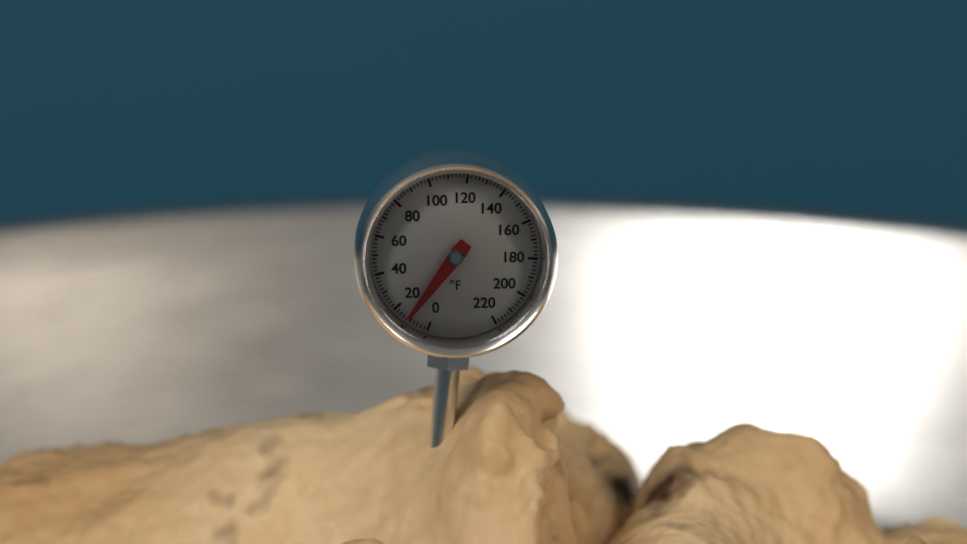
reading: 12 °F
